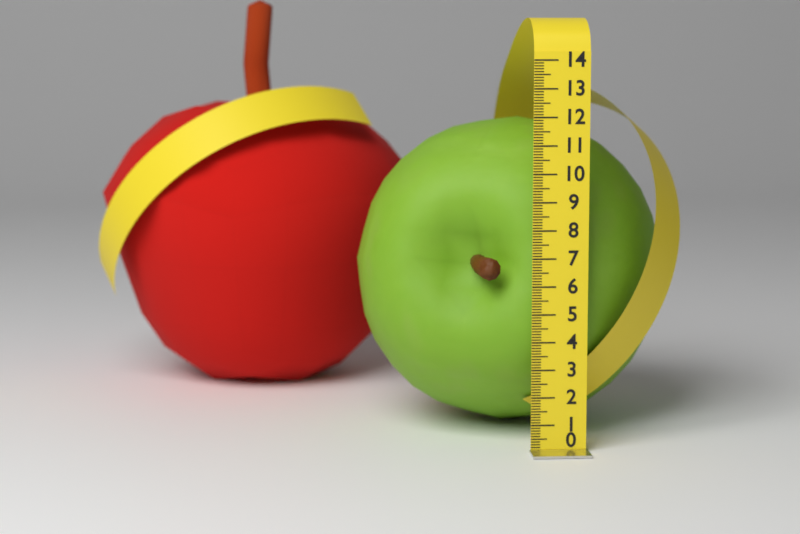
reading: 11.7 (no unit)
